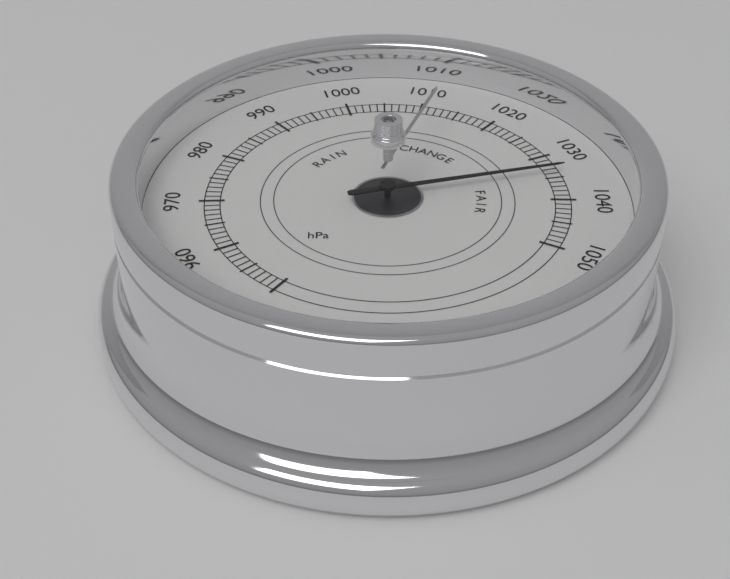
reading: 1034 hPa
